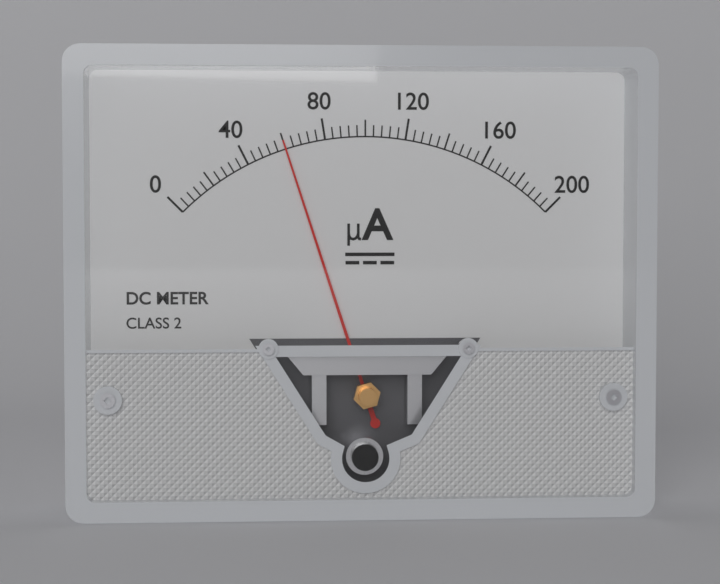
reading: 60 µA
